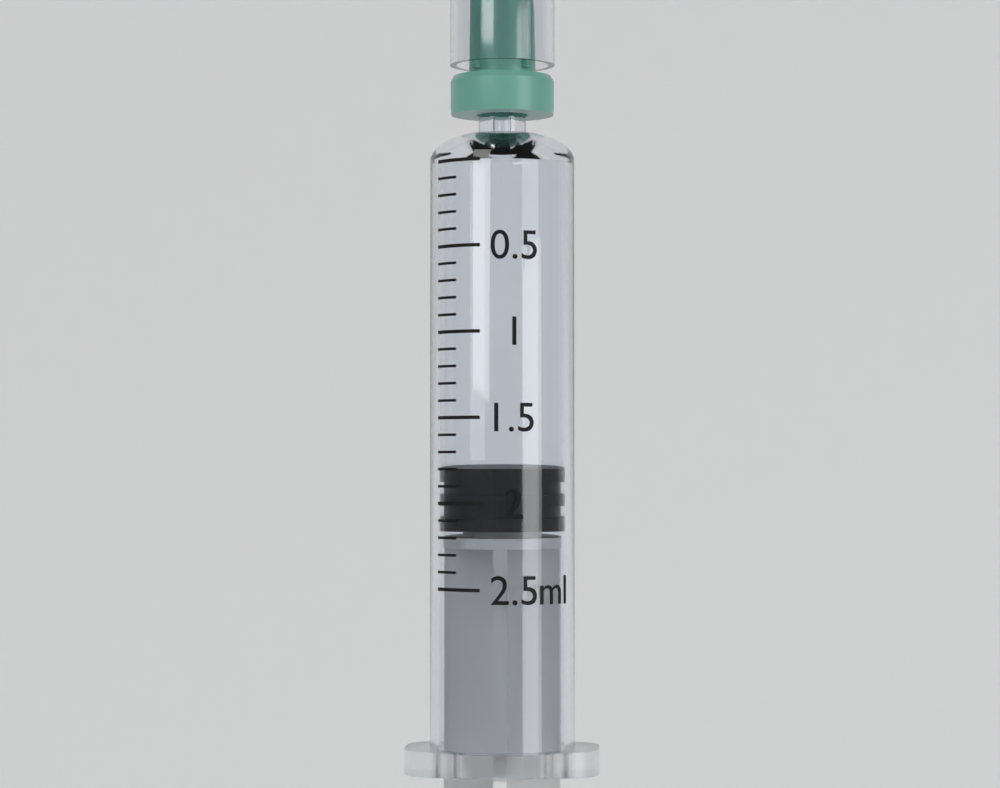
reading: 1.8 ml
